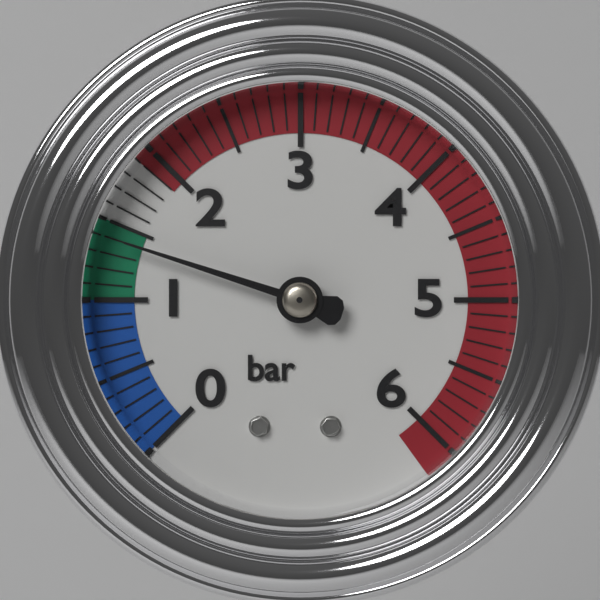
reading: 1.4 bar
